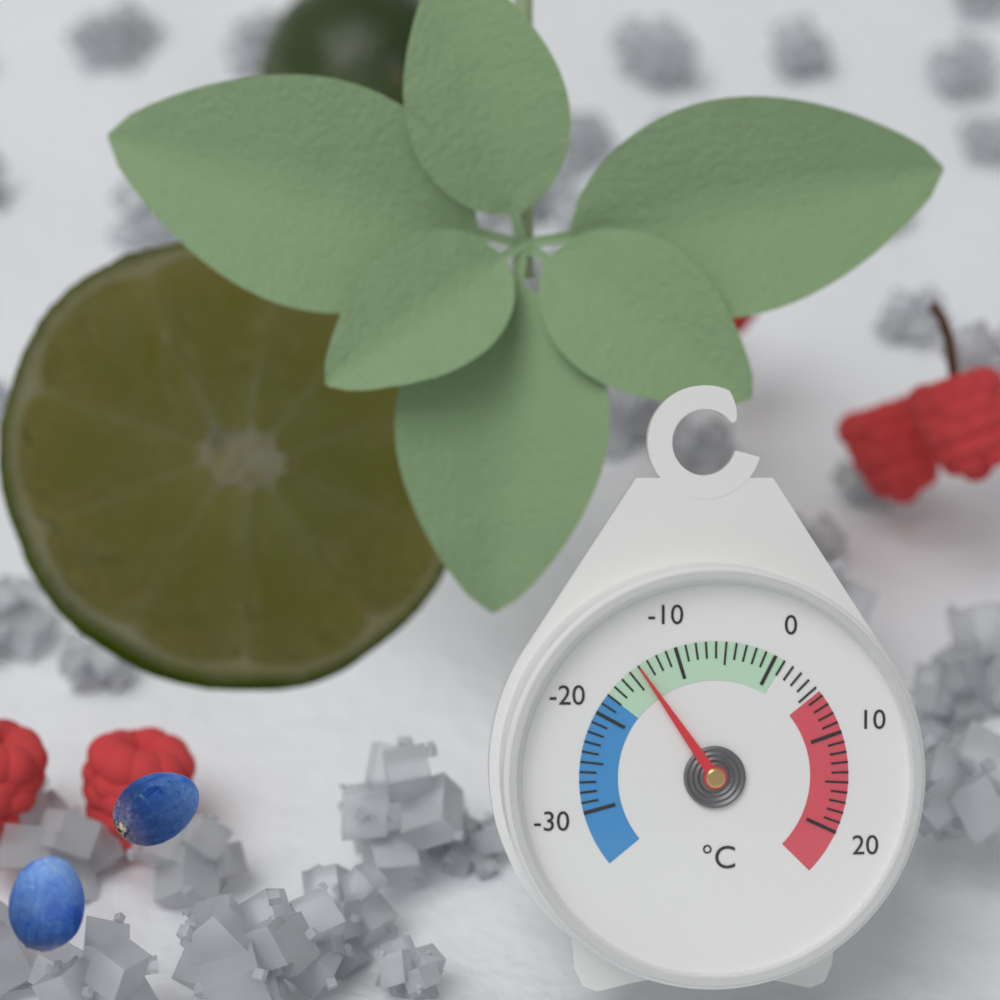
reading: -14 °C
